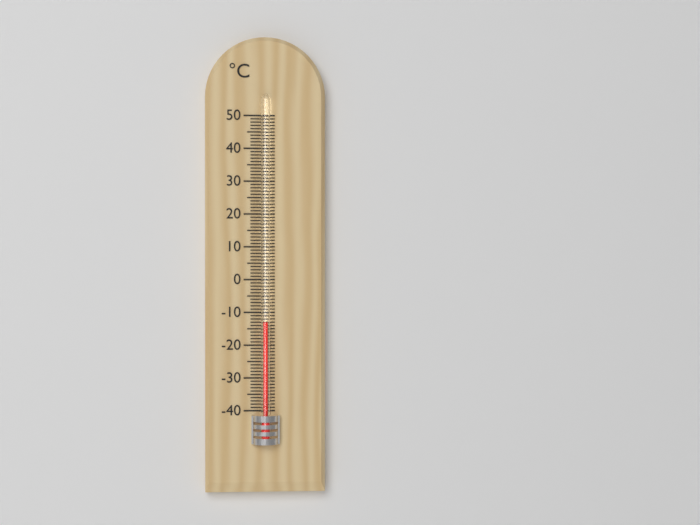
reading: -13 °C
